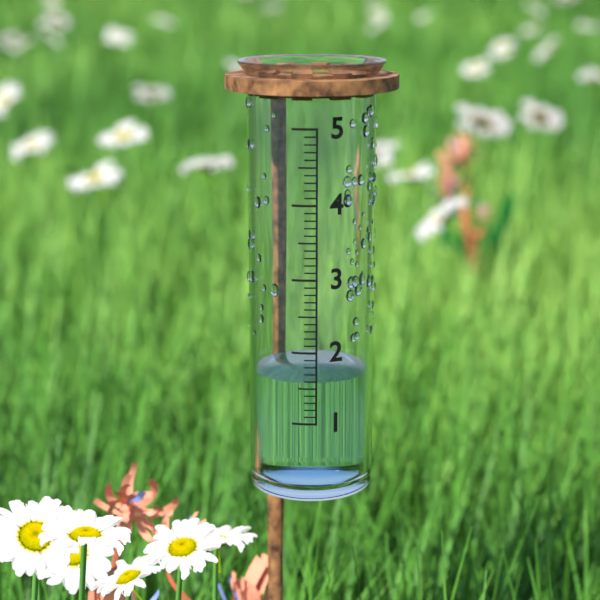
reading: 1.6 (no unit)
